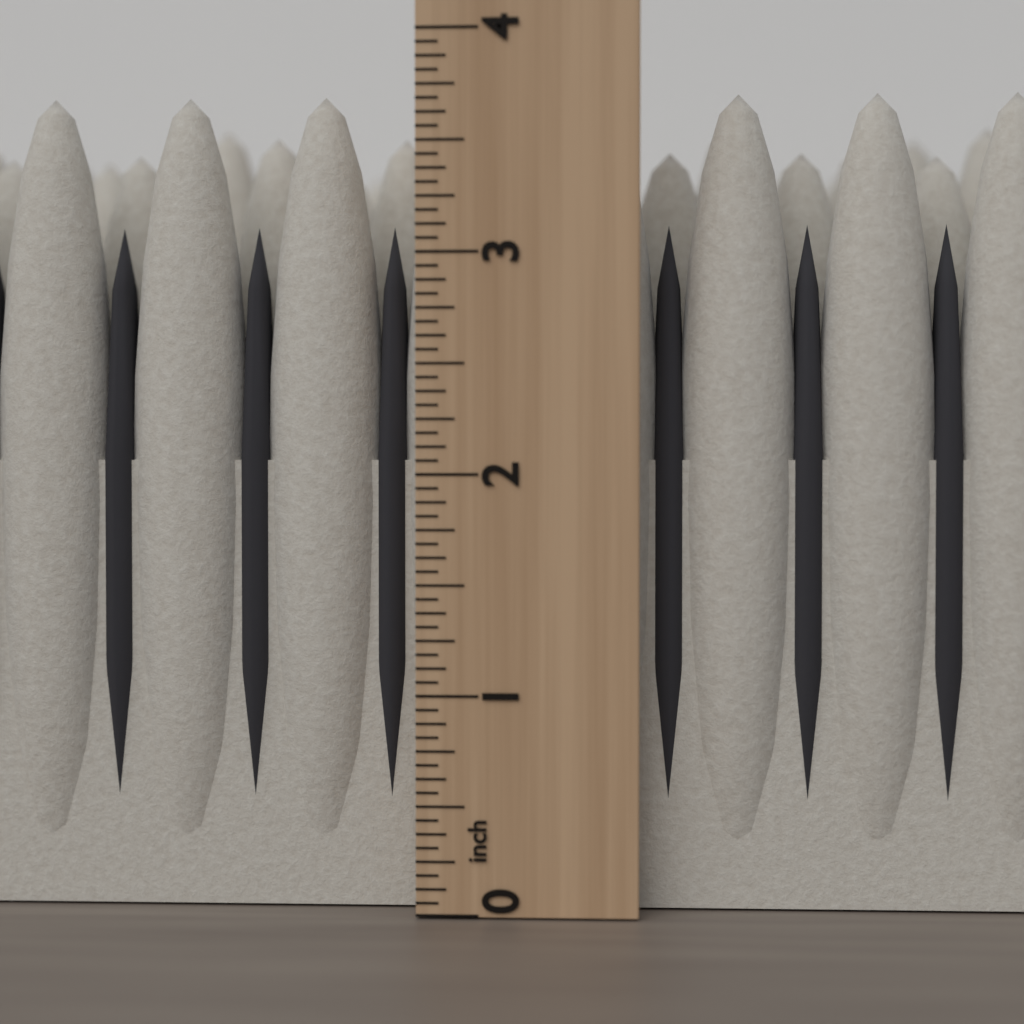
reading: 3.7500 inch
